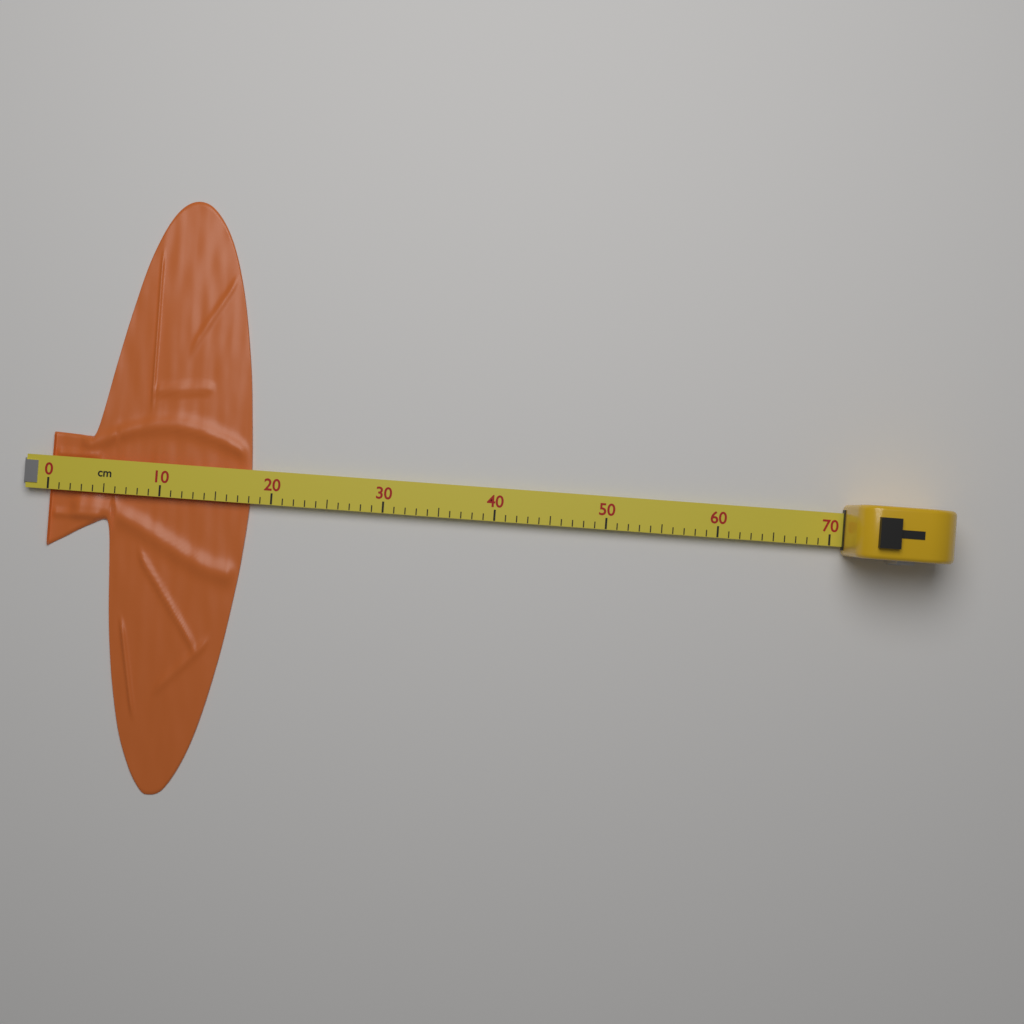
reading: 18 cm
